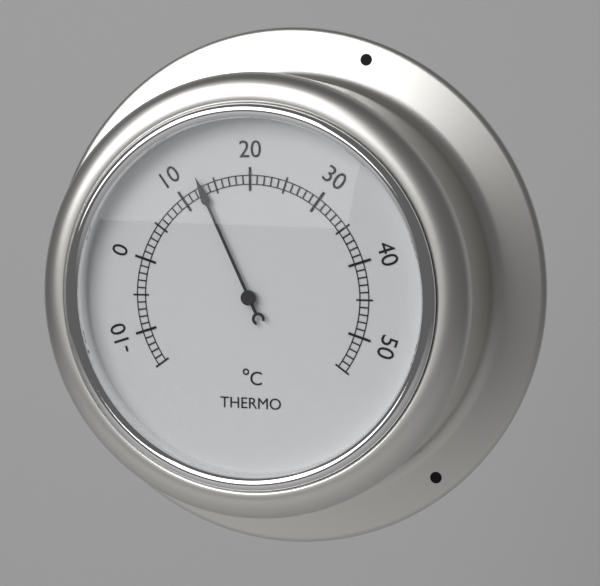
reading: 13 °C
